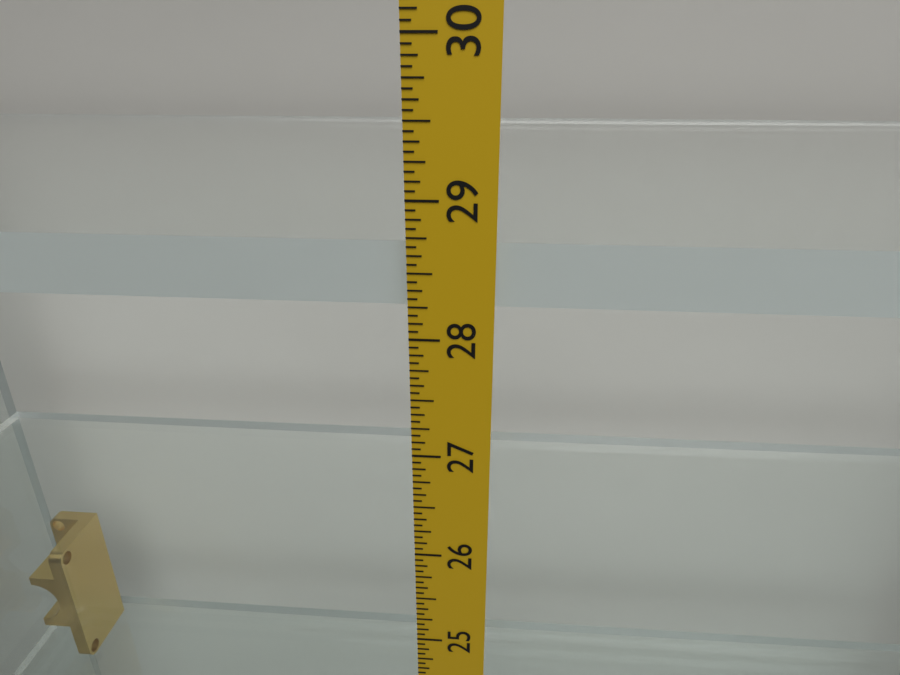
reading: 28.6875 in
